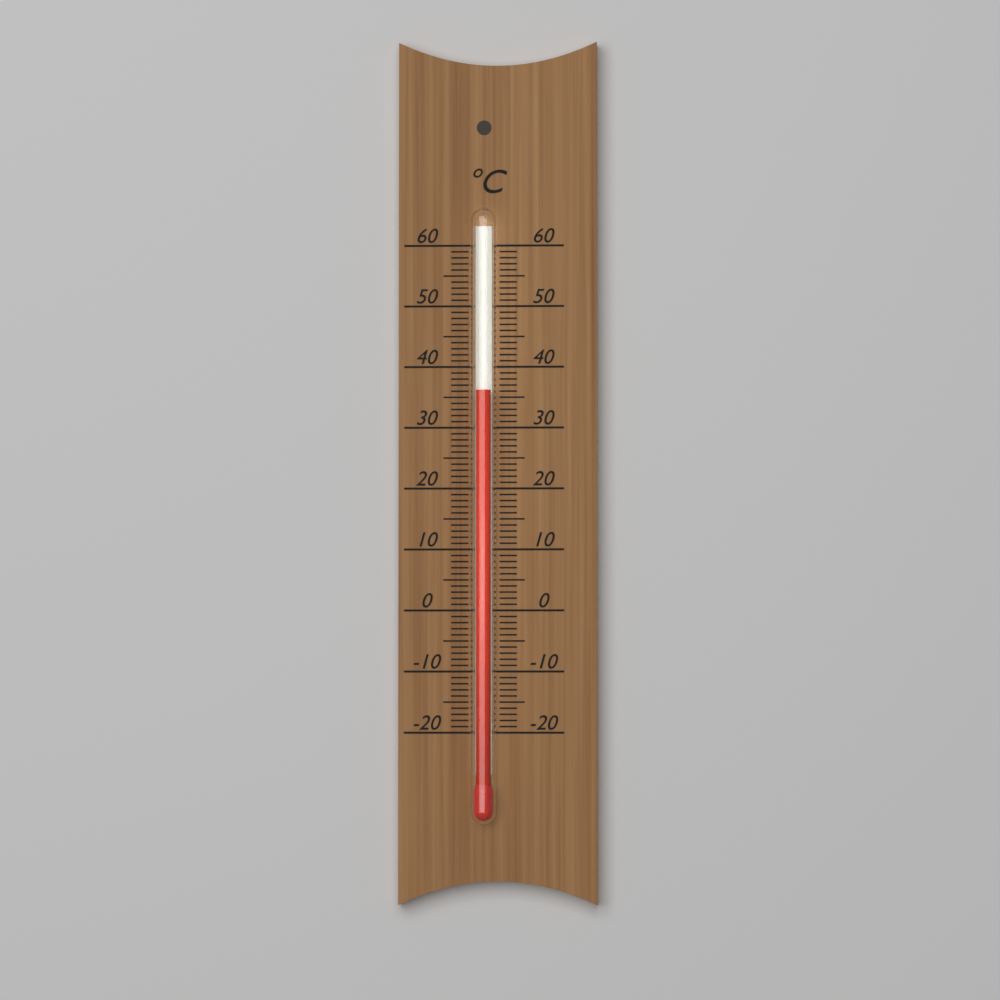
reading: 36 °C
